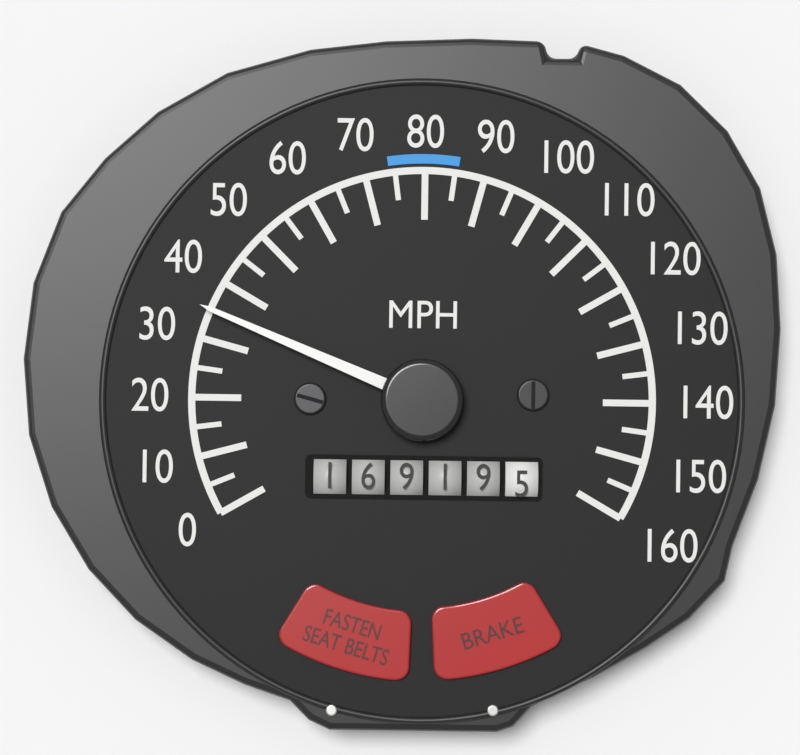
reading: 35 MPH
